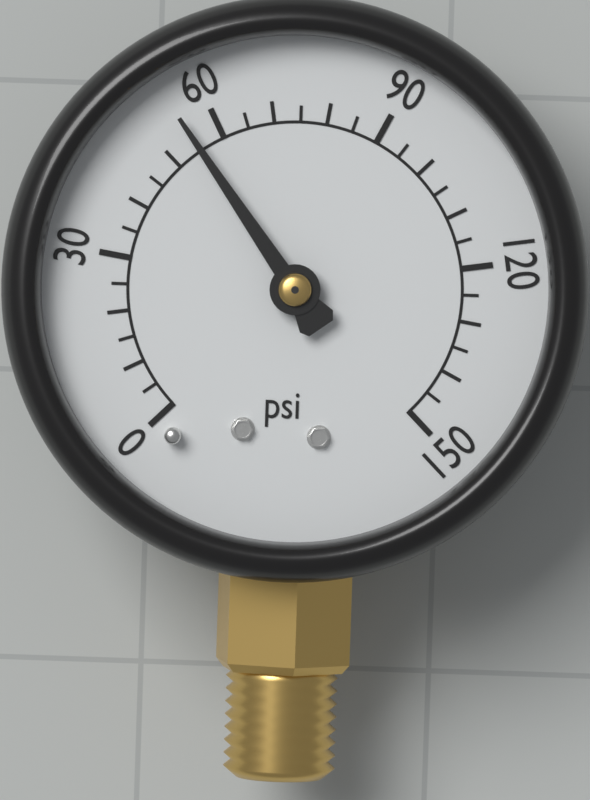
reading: 55 psi
